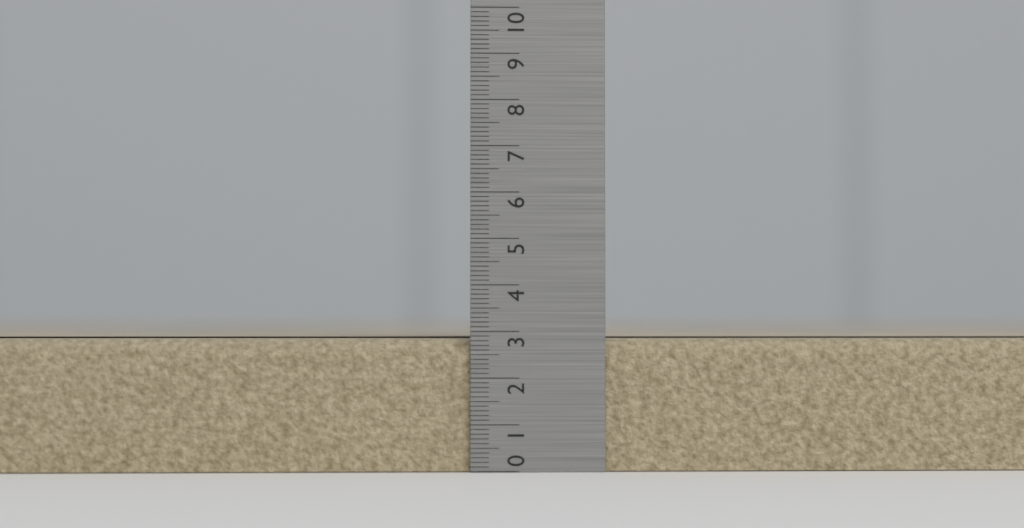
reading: 2.9 (no unit)
